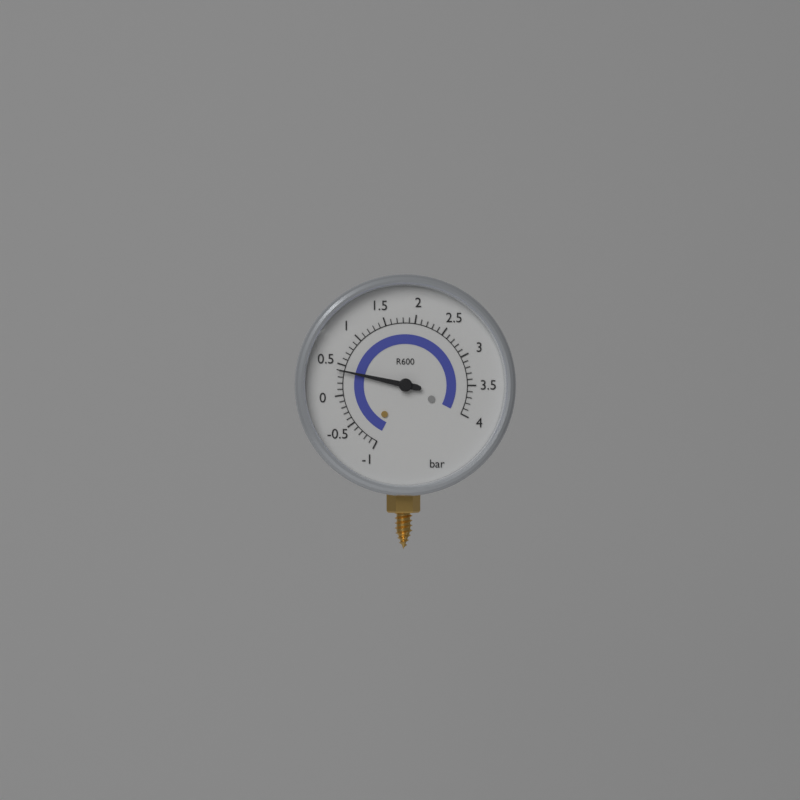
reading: 0.4 bar
